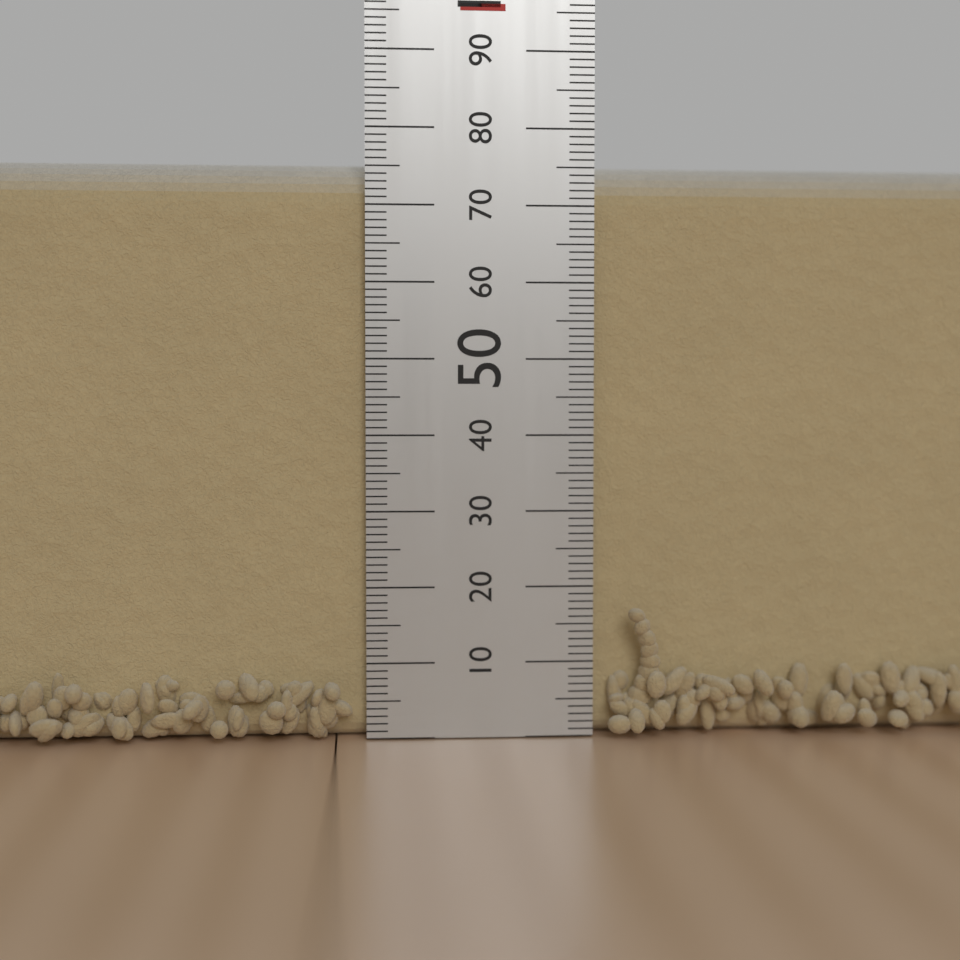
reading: 76 mm
